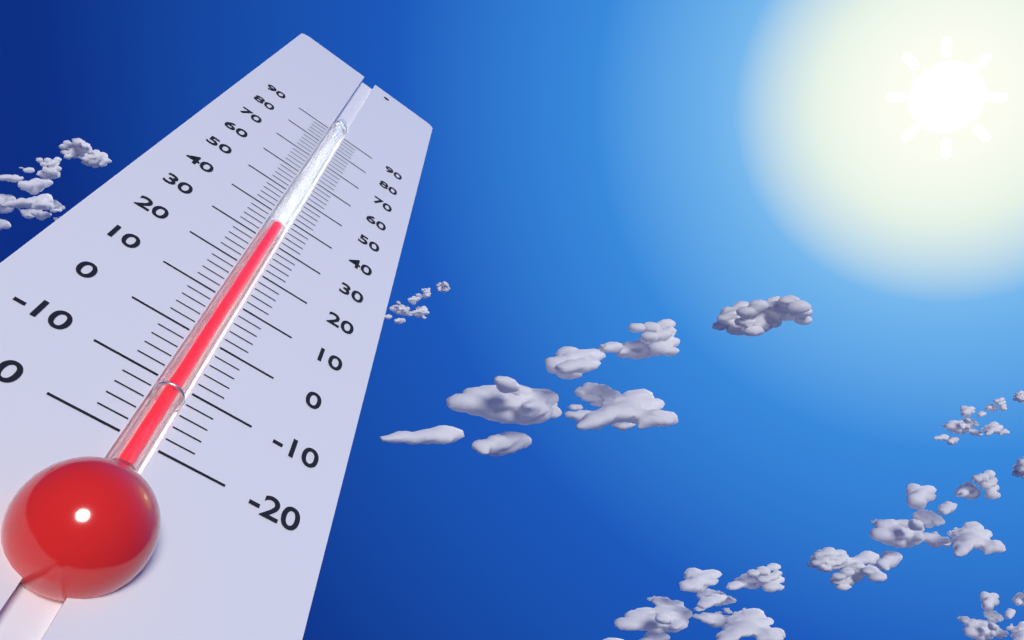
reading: 36 (no unit)
